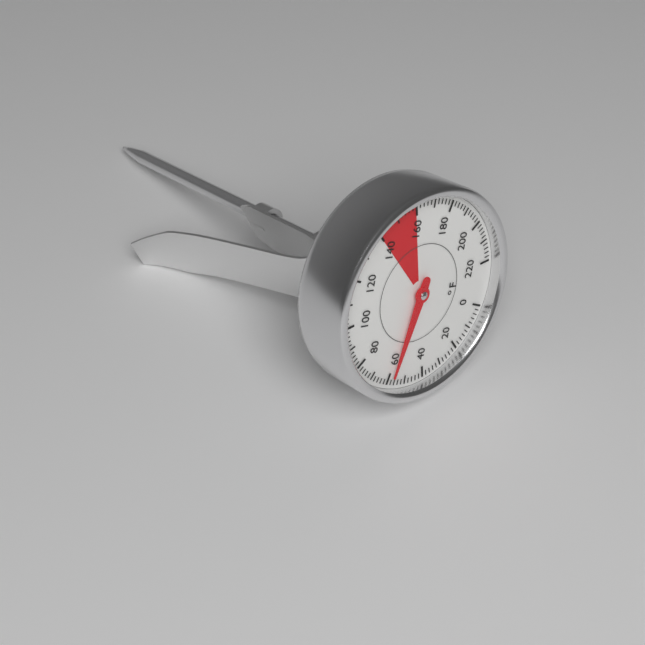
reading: 58 °F
